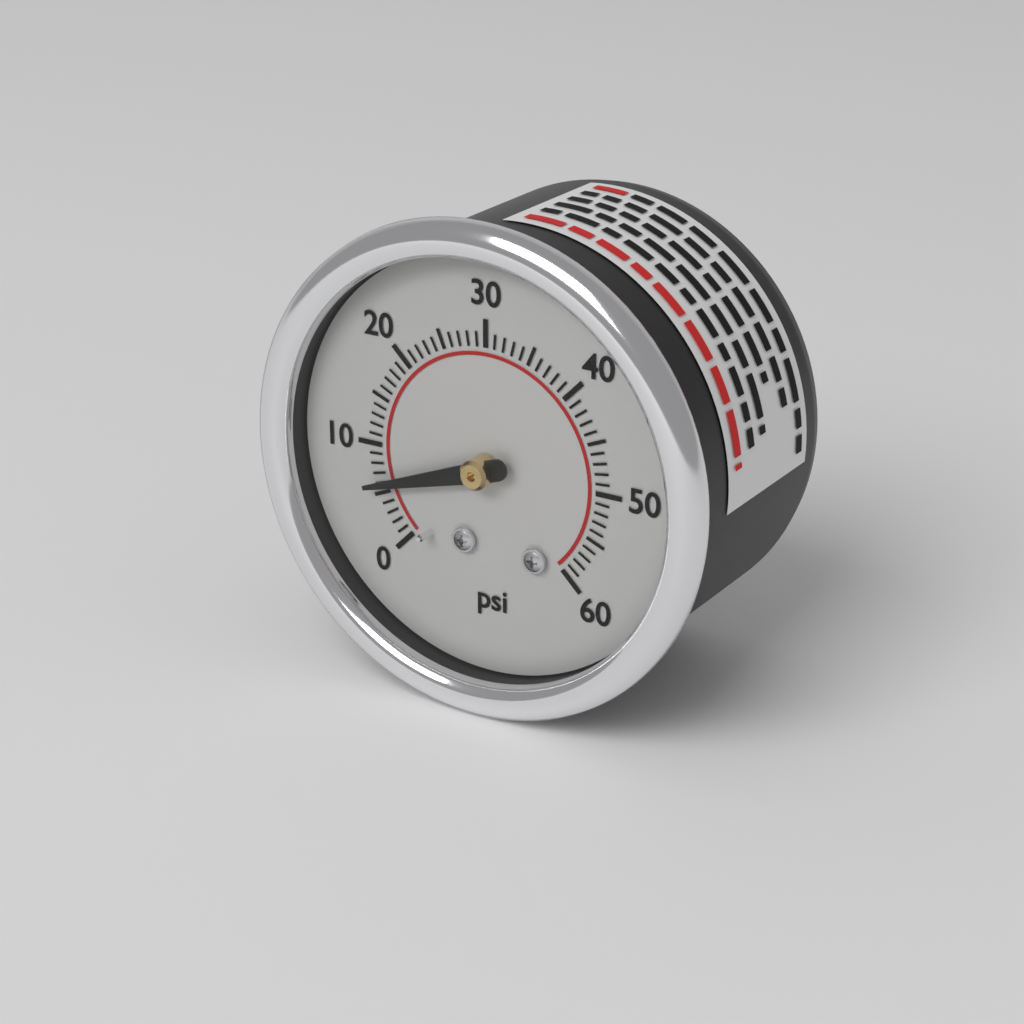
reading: 6 psi
